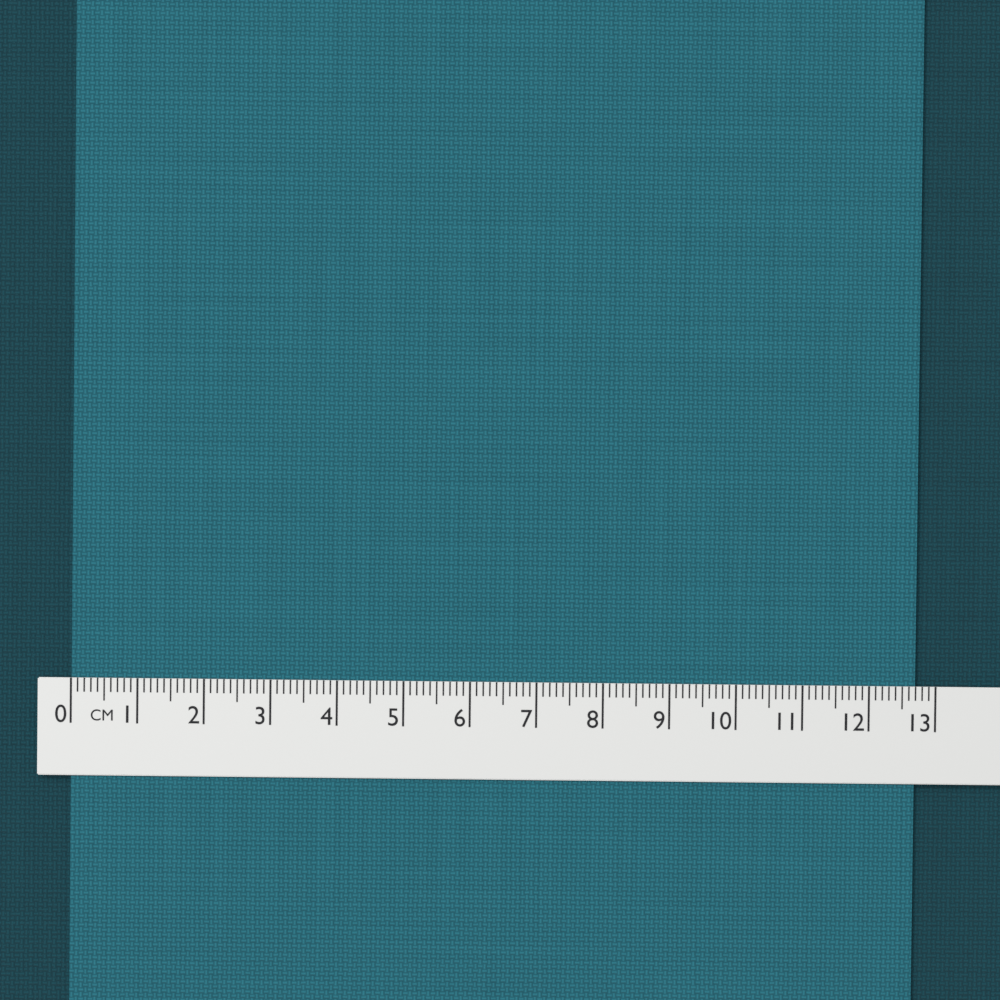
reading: 12.7 cm
